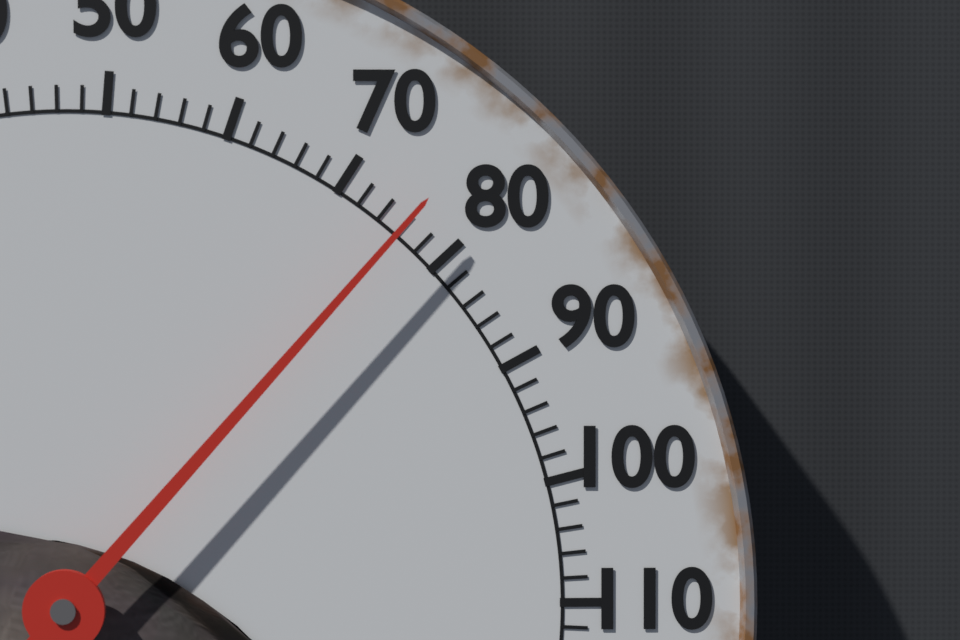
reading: 76 °F
